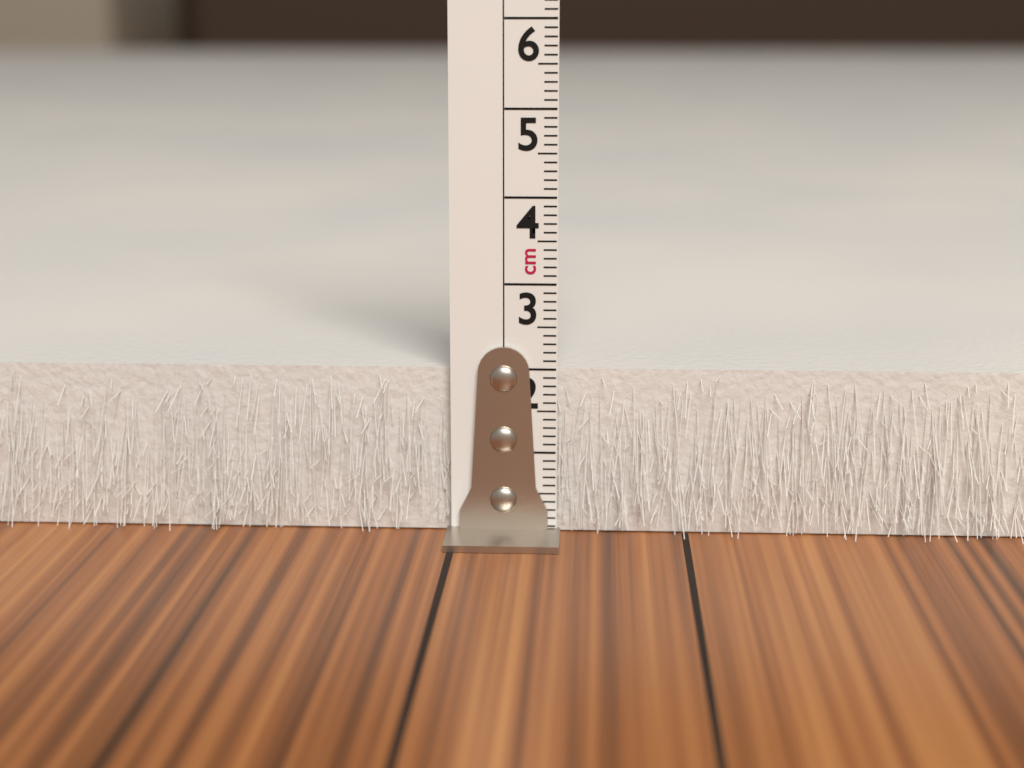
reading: 2.0 cm
